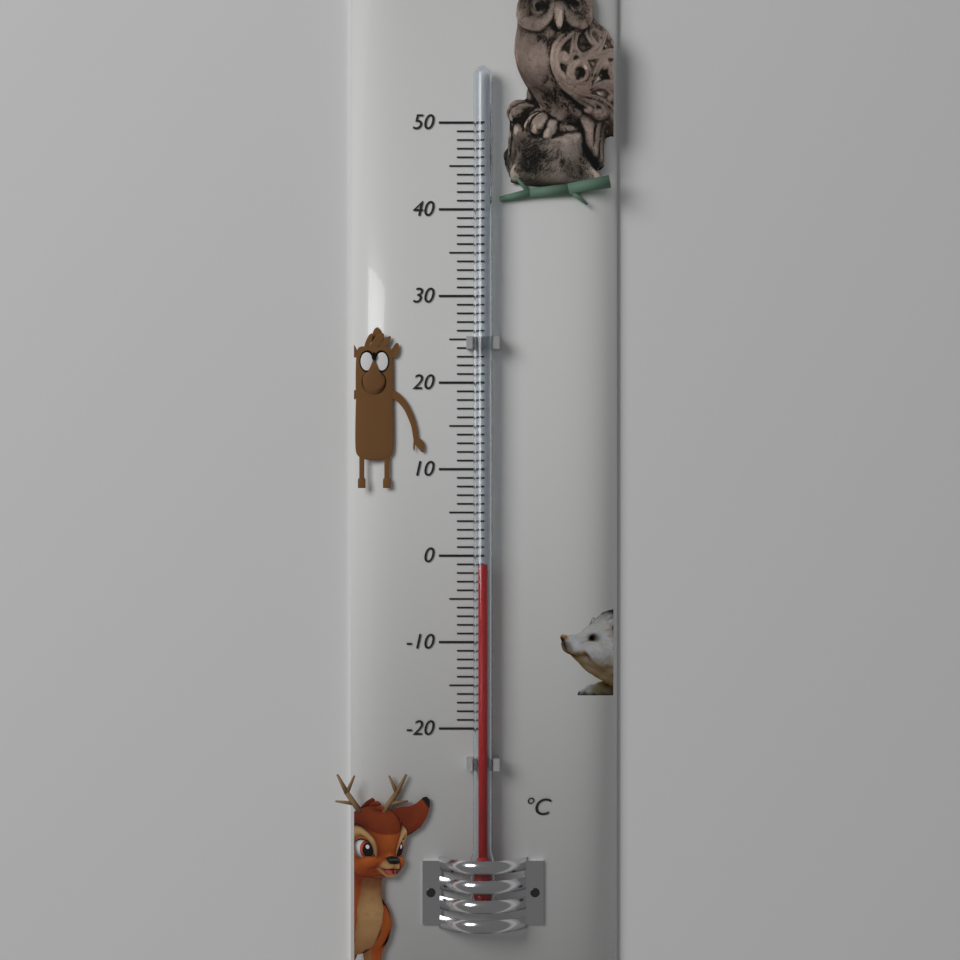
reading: -1 °C
